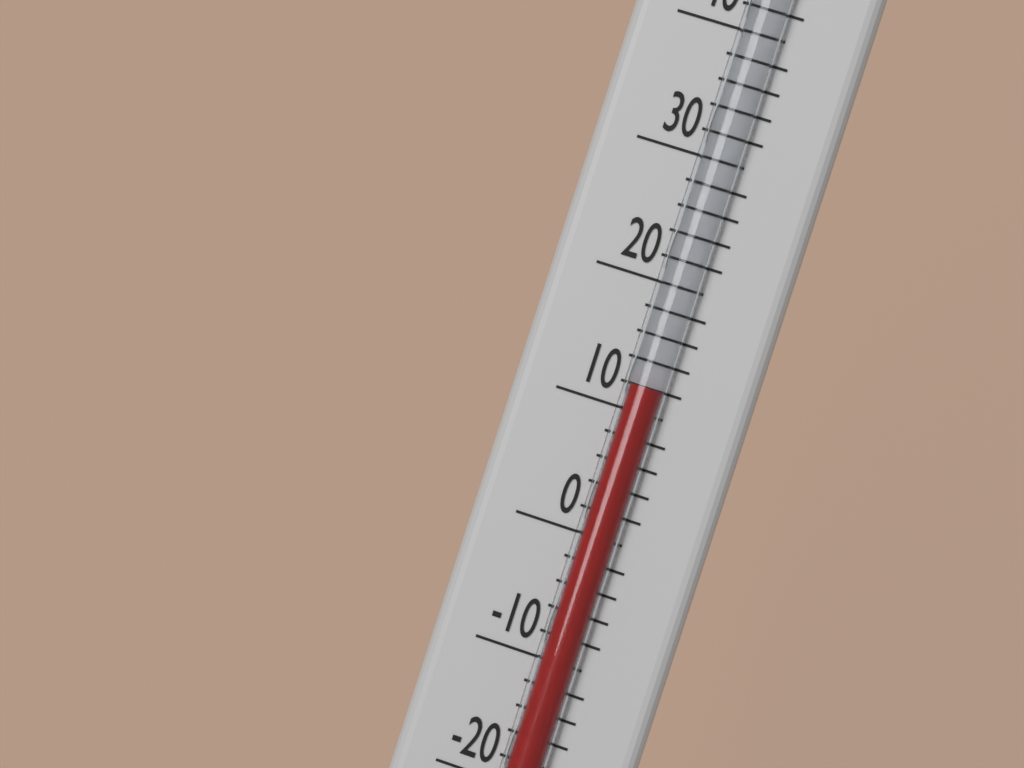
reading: 12 °F
